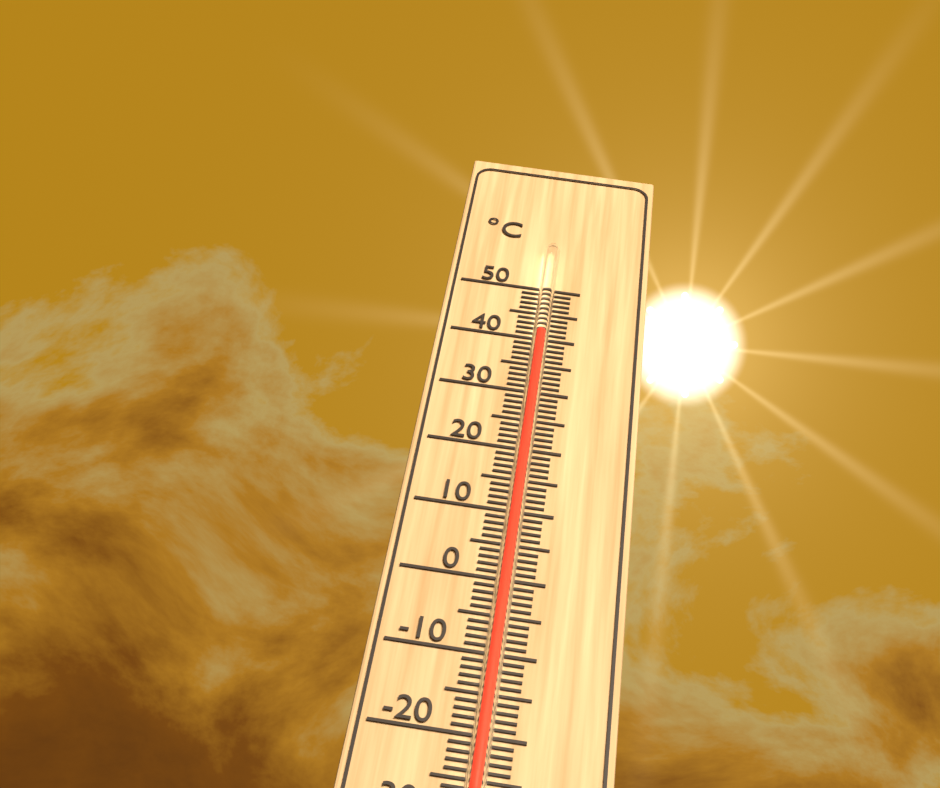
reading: 40 °C
